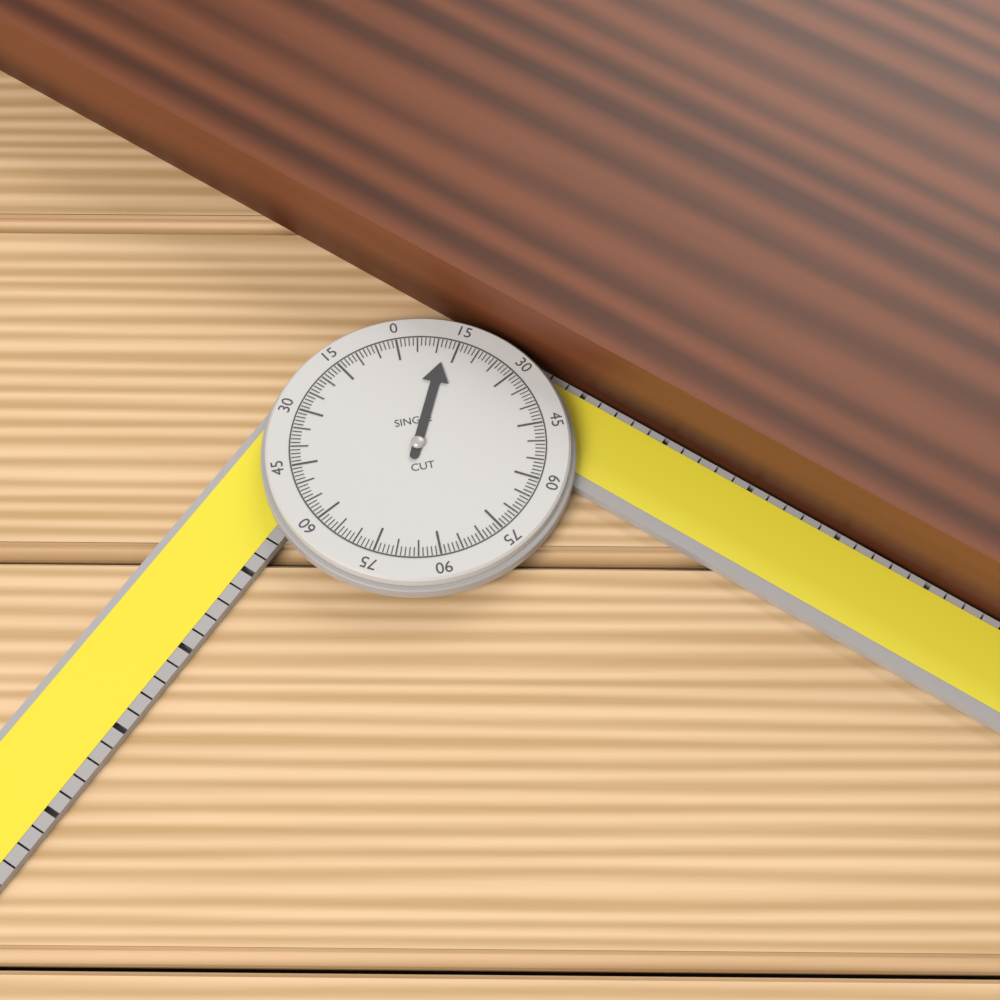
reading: 12 °
